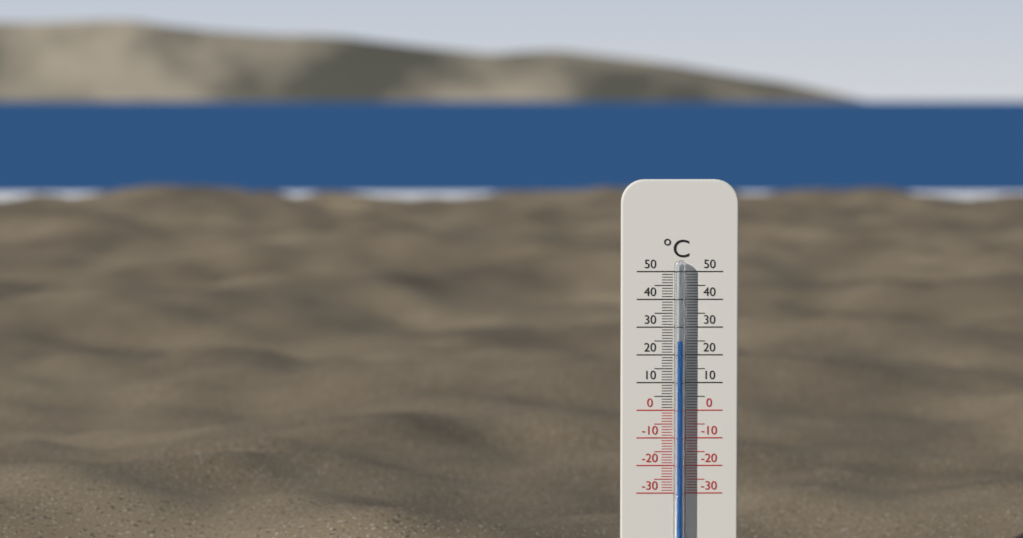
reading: 25 °C
